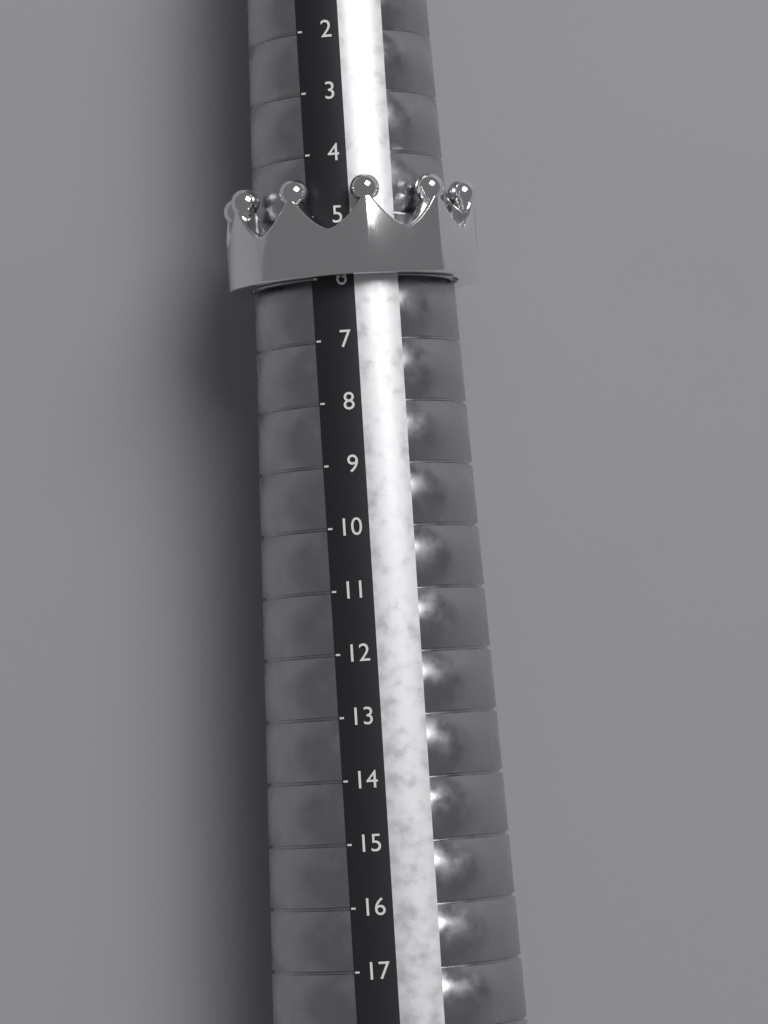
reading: 6 (no unit)
